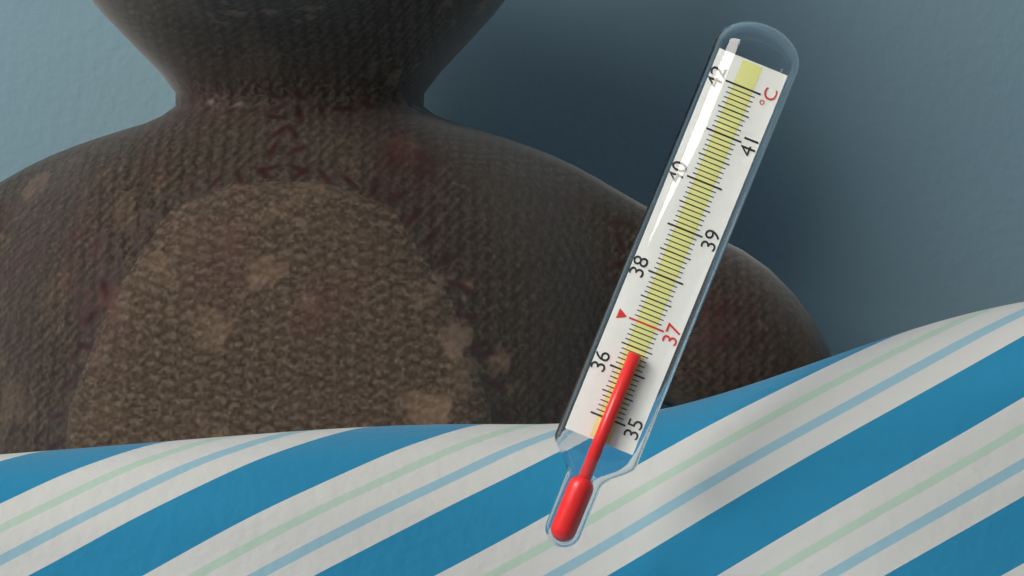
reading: 36.4 °C
